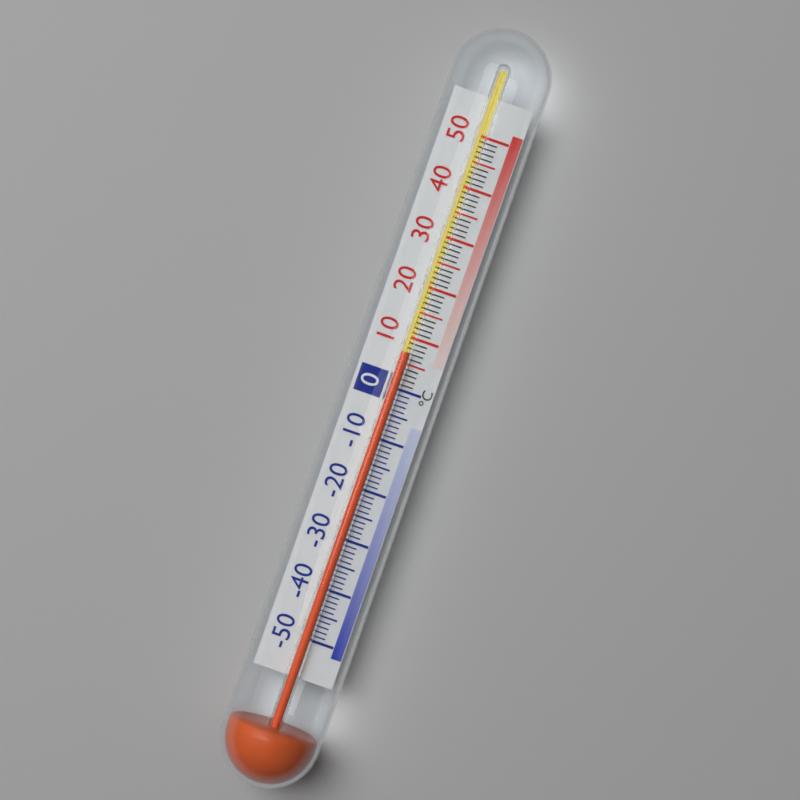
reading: 7 °C
